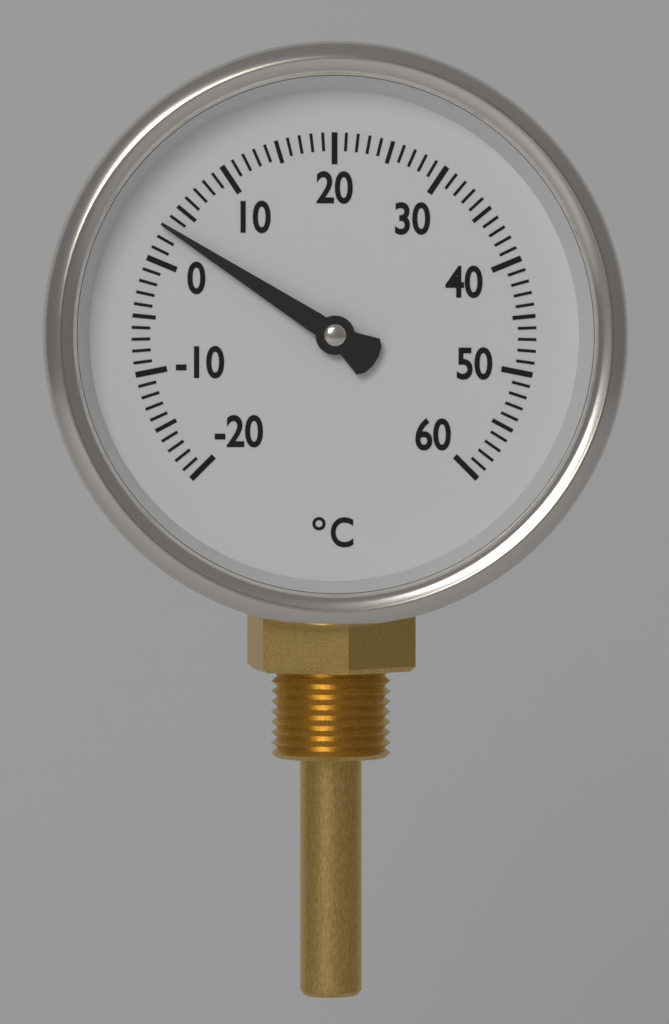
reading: 3 °C
